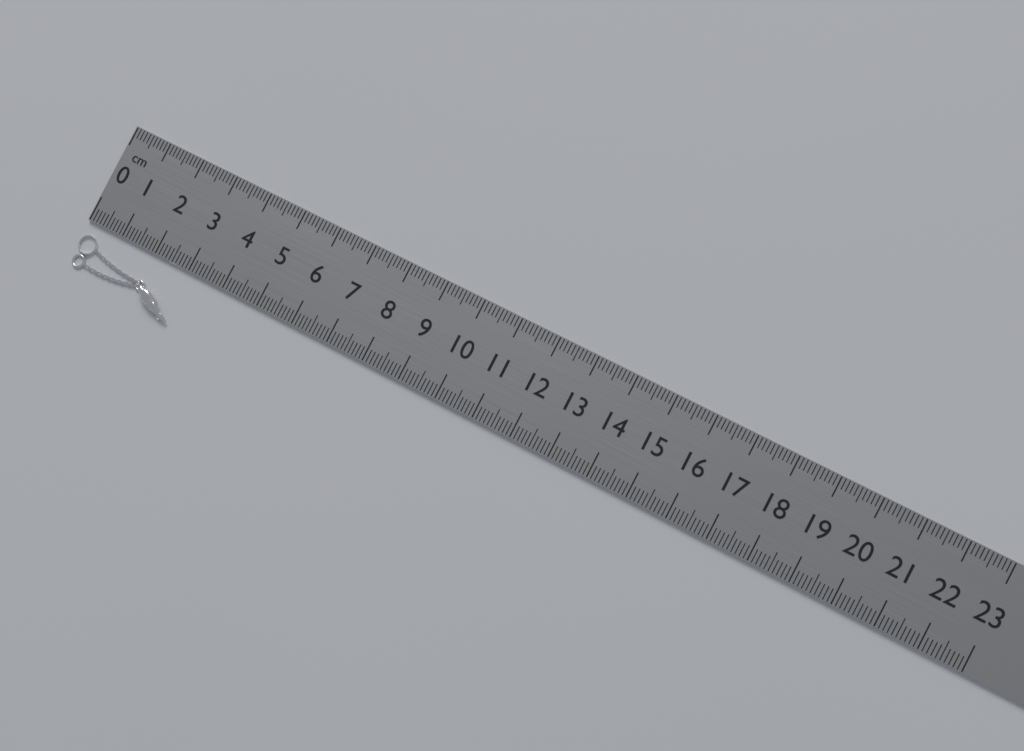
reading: 3.1 cm
